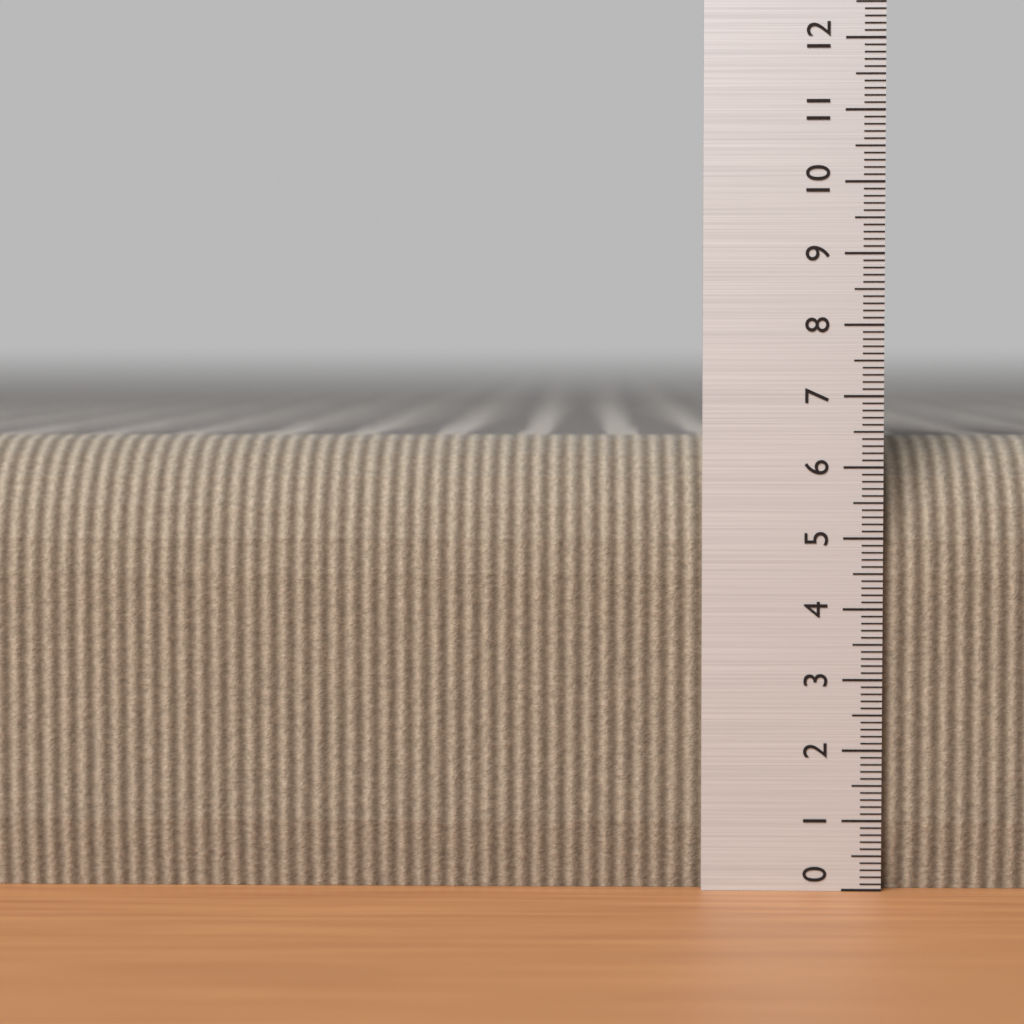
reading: 6.4 (no unit)
